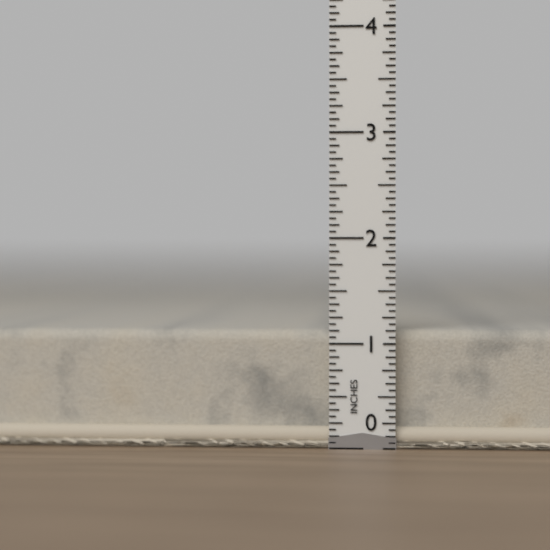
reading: 1.1250 in
